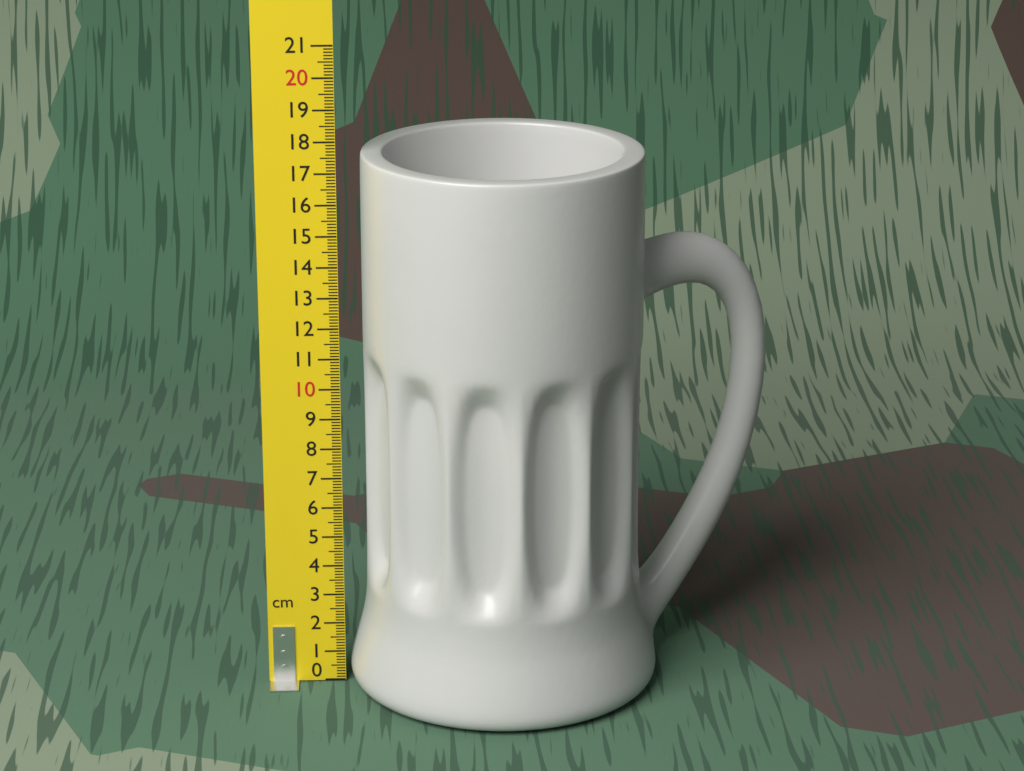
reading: 17.6 cm
